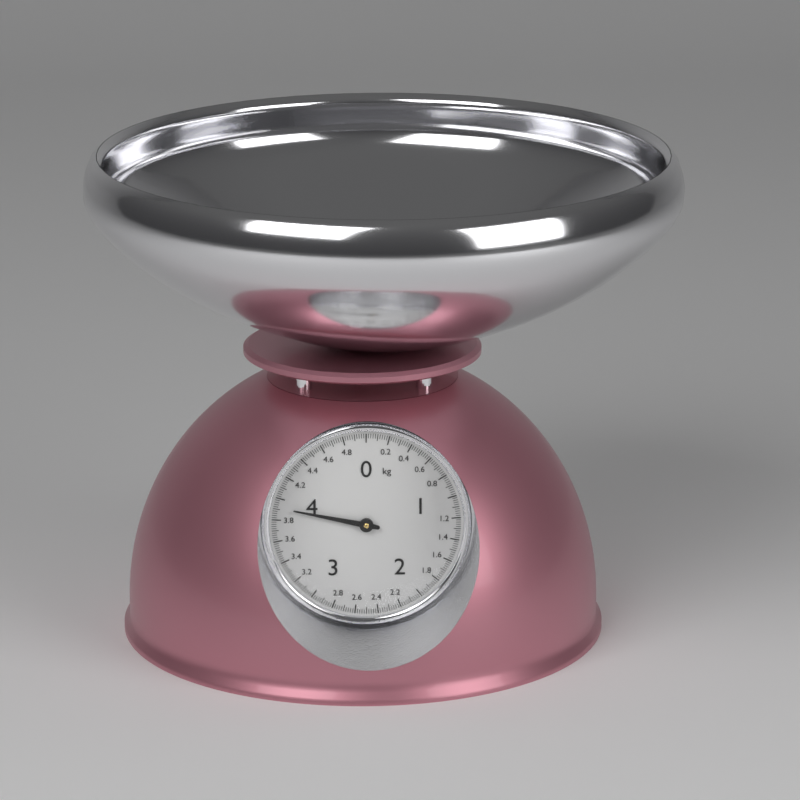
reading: 3.92 kg
